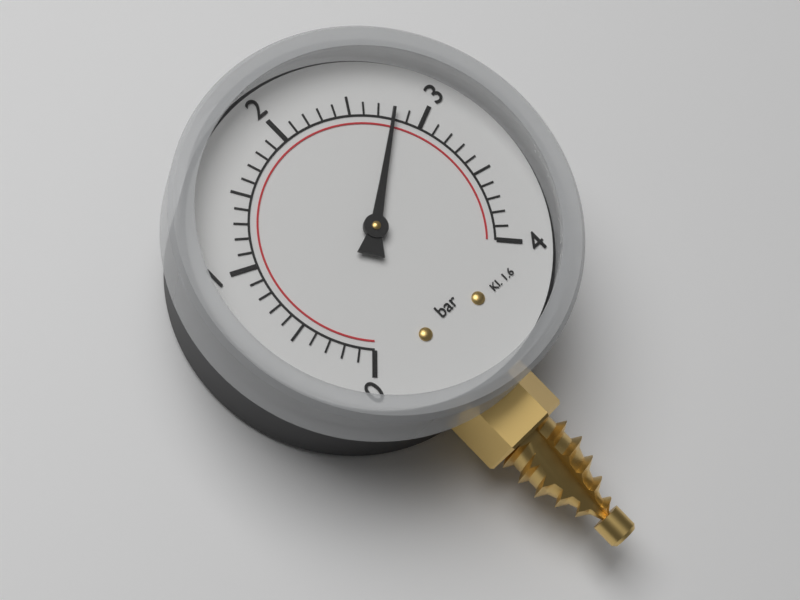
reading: 2.8 bar
